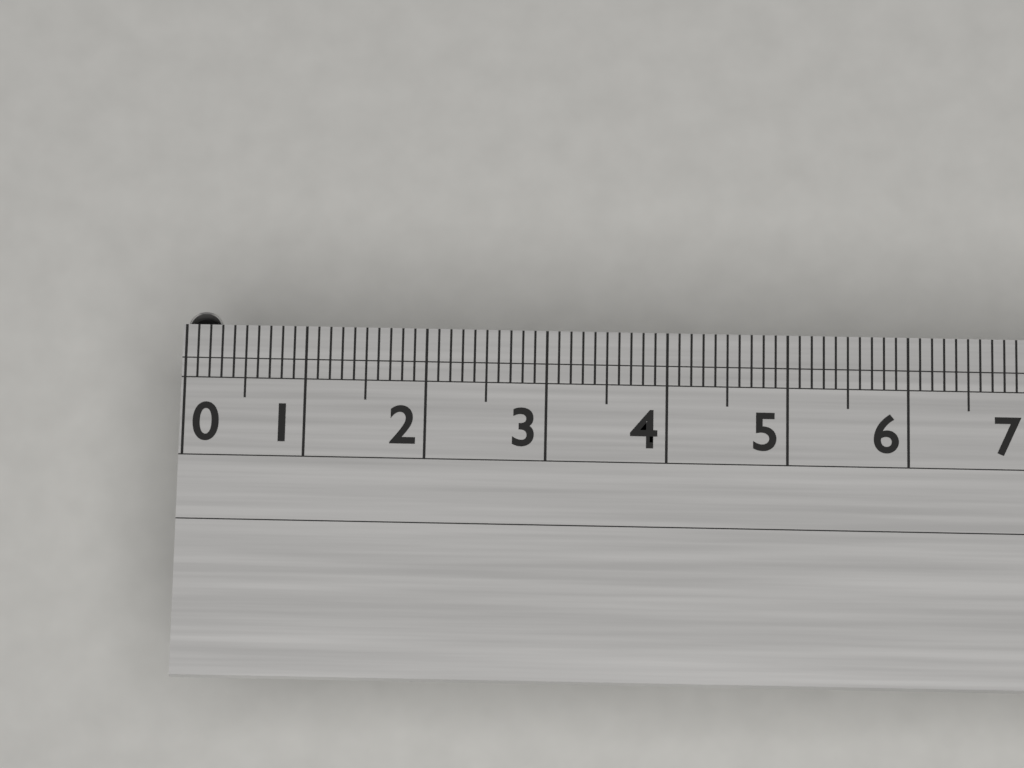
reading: 0.3 (no unit)
